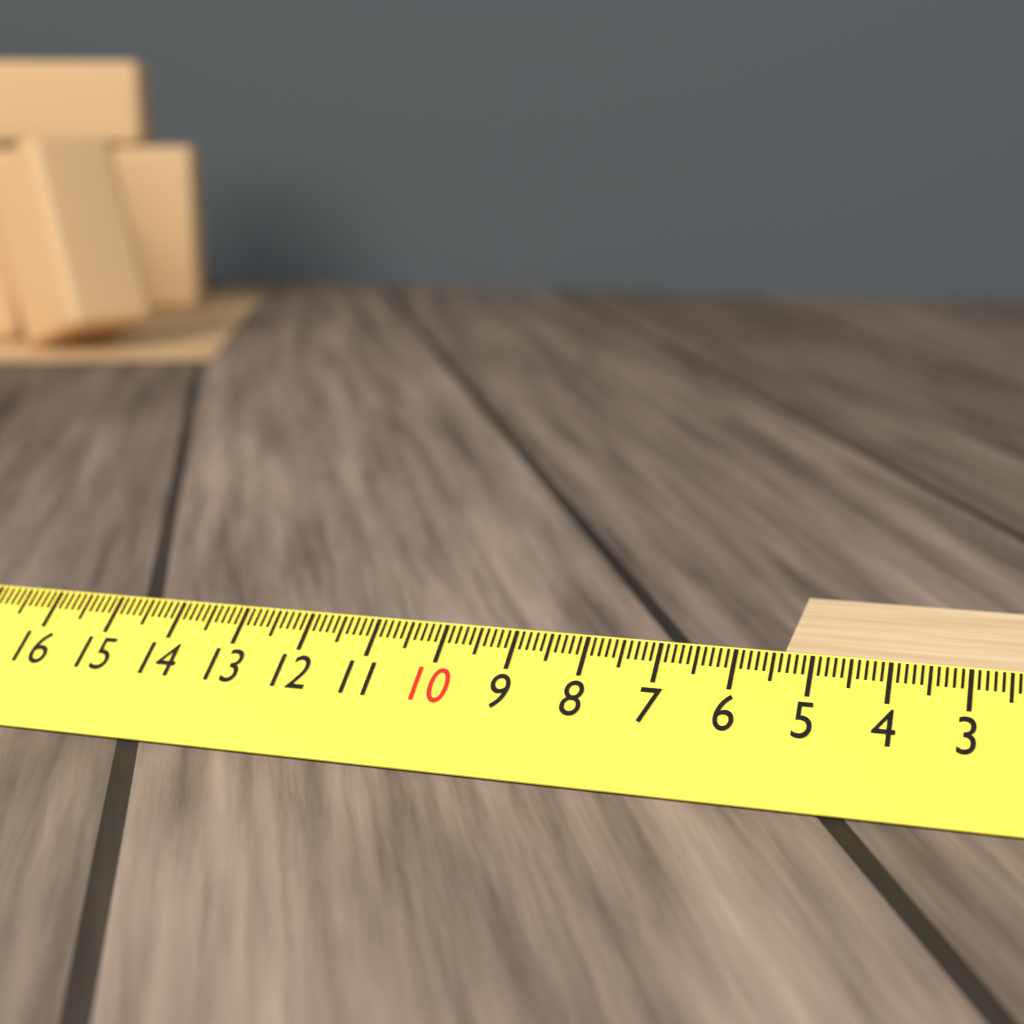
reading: 5.4 cm
